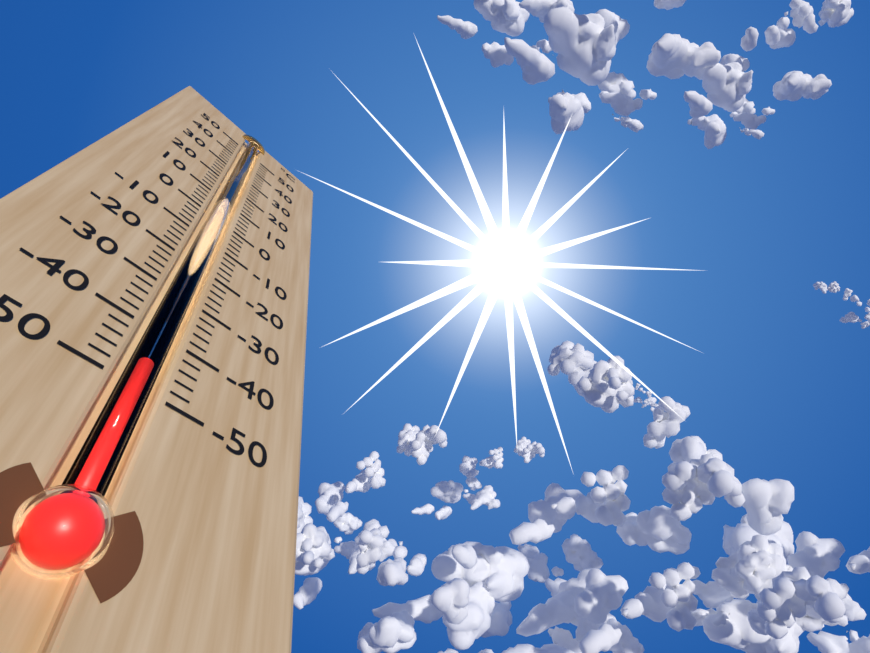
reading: -46 °C
